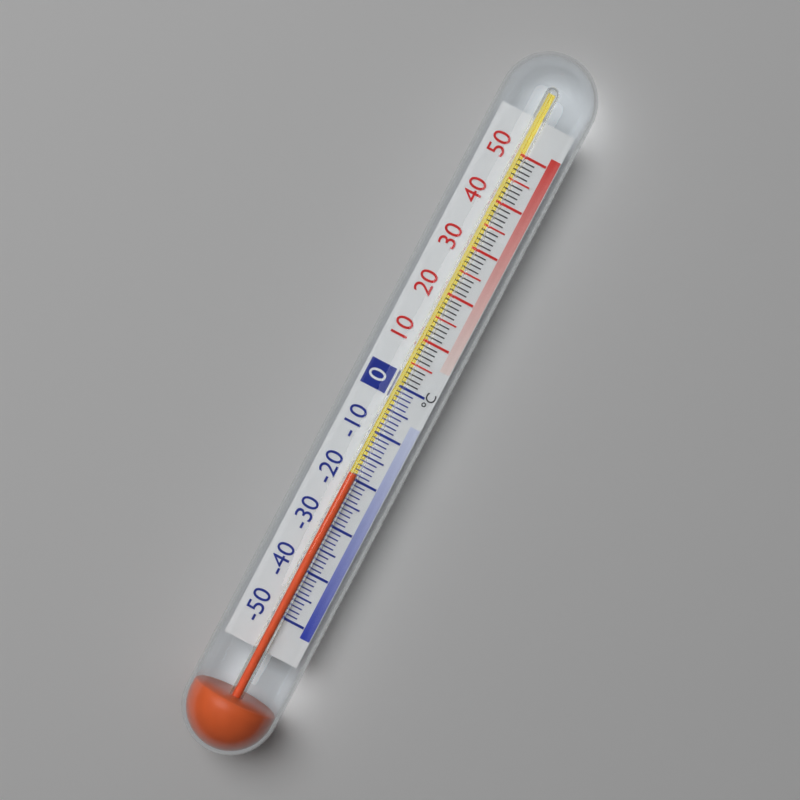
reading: -19 °C
